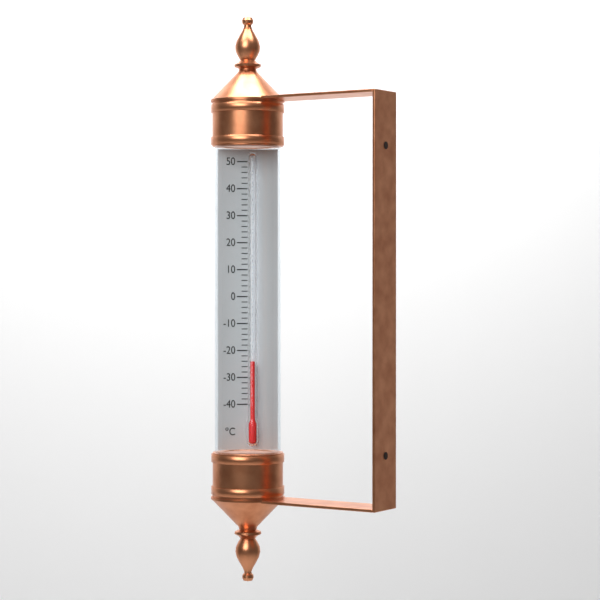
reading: -24 °C
